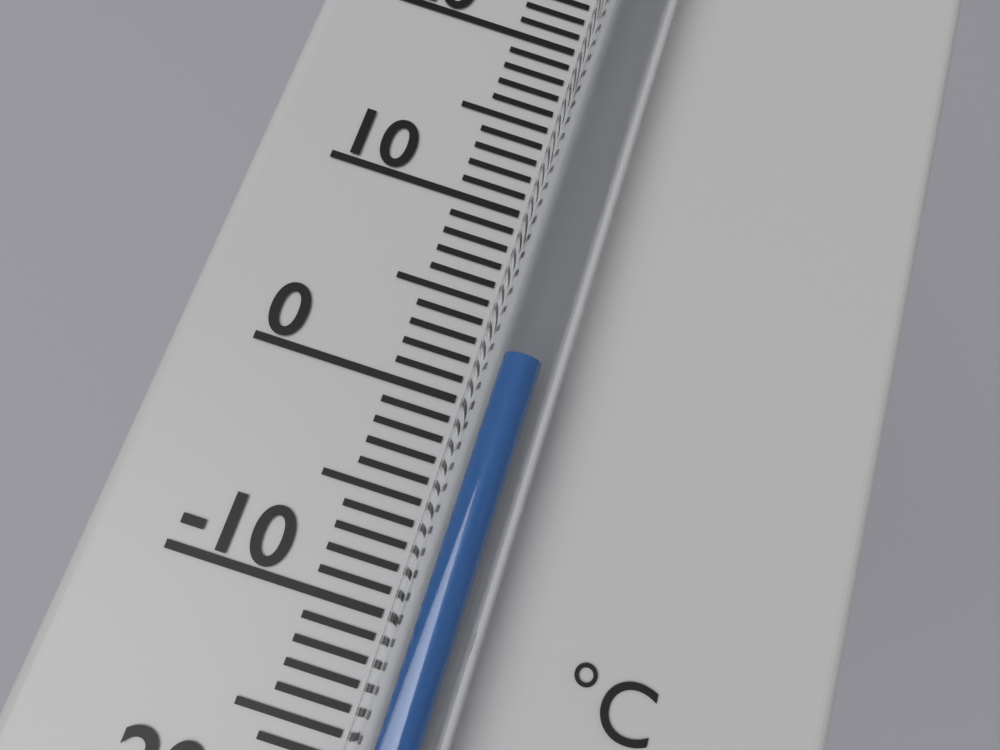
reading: 2 °C
